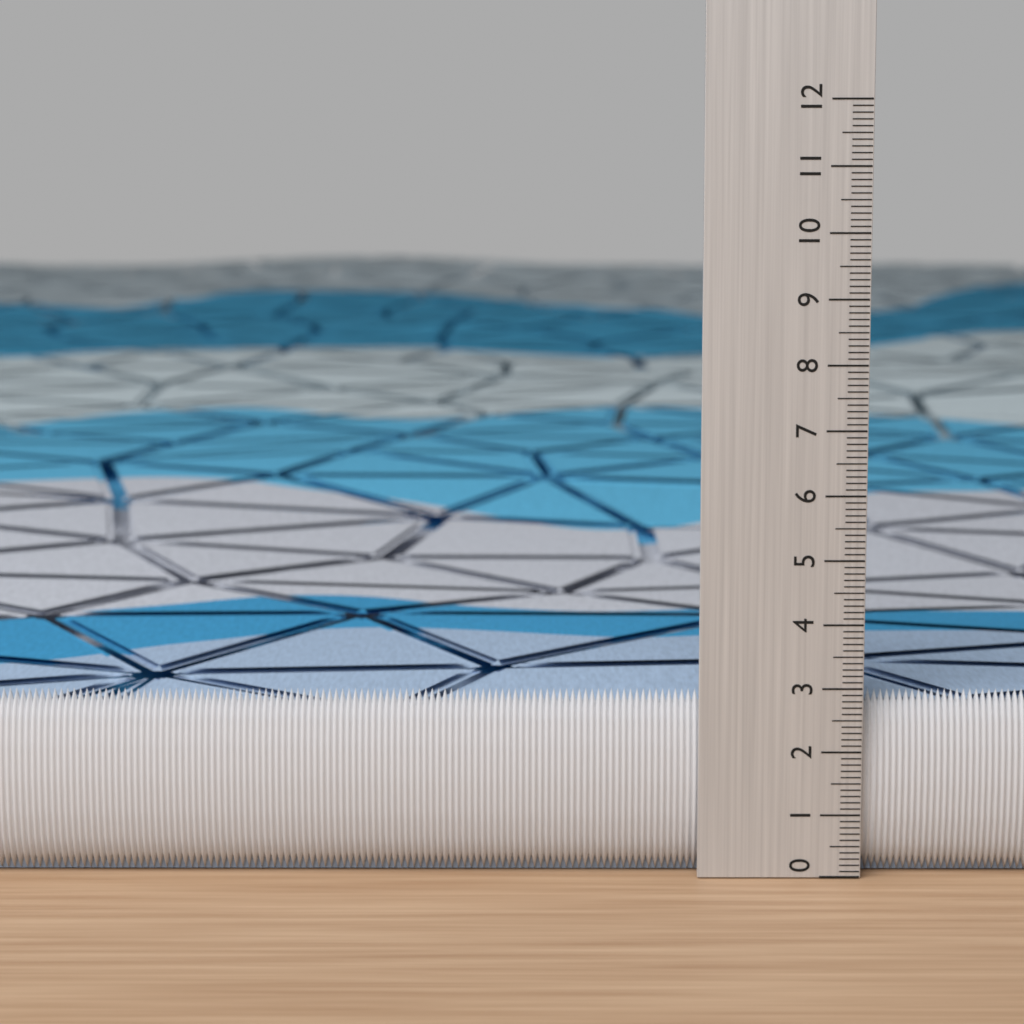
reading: 2.9 (no unit)
